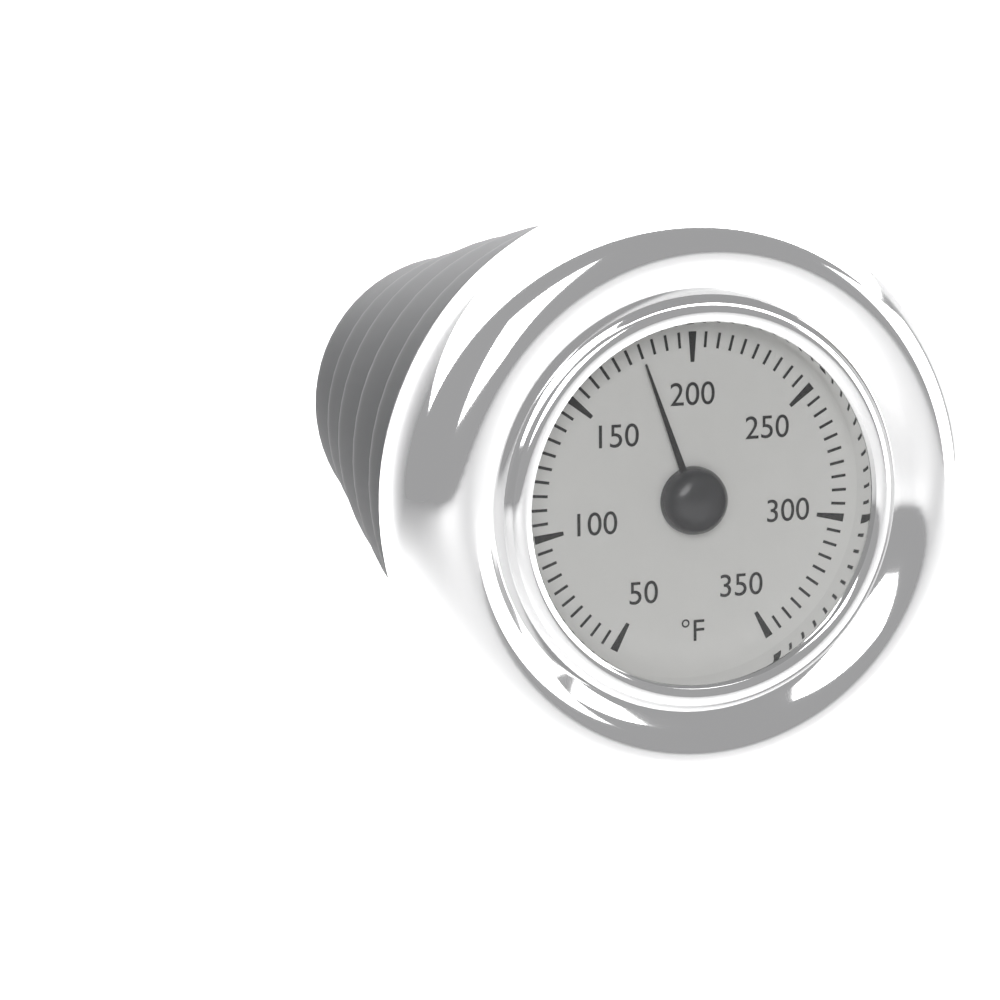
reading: 180 °F
